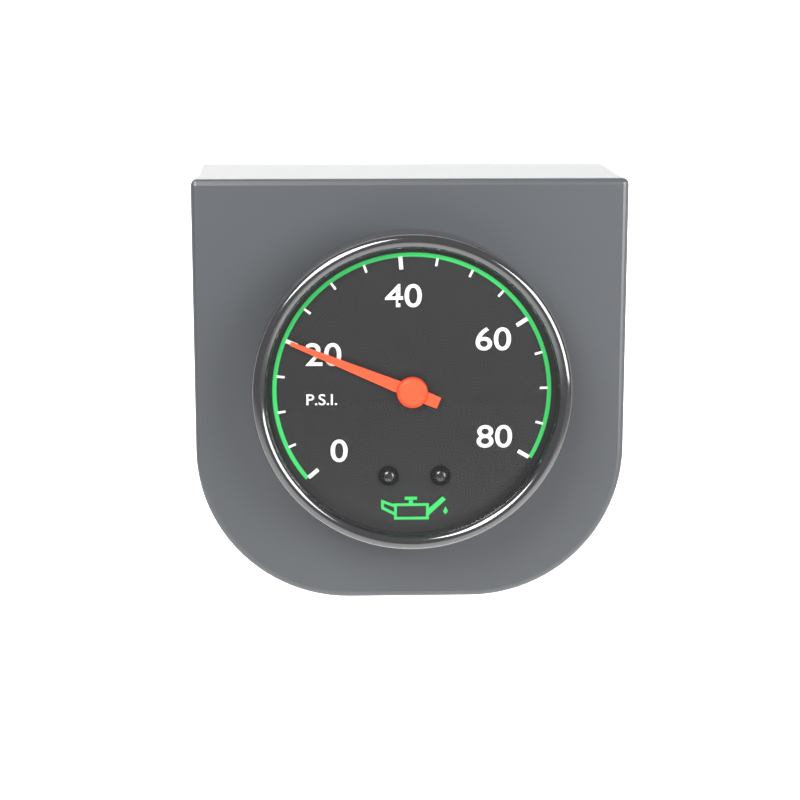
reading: 20 psi
